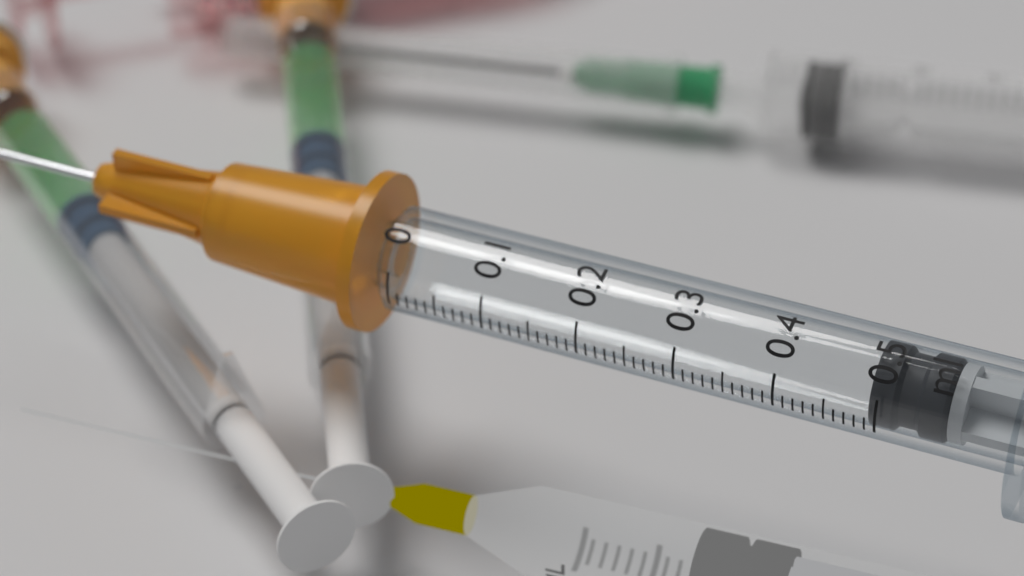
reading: 0.49 ml
